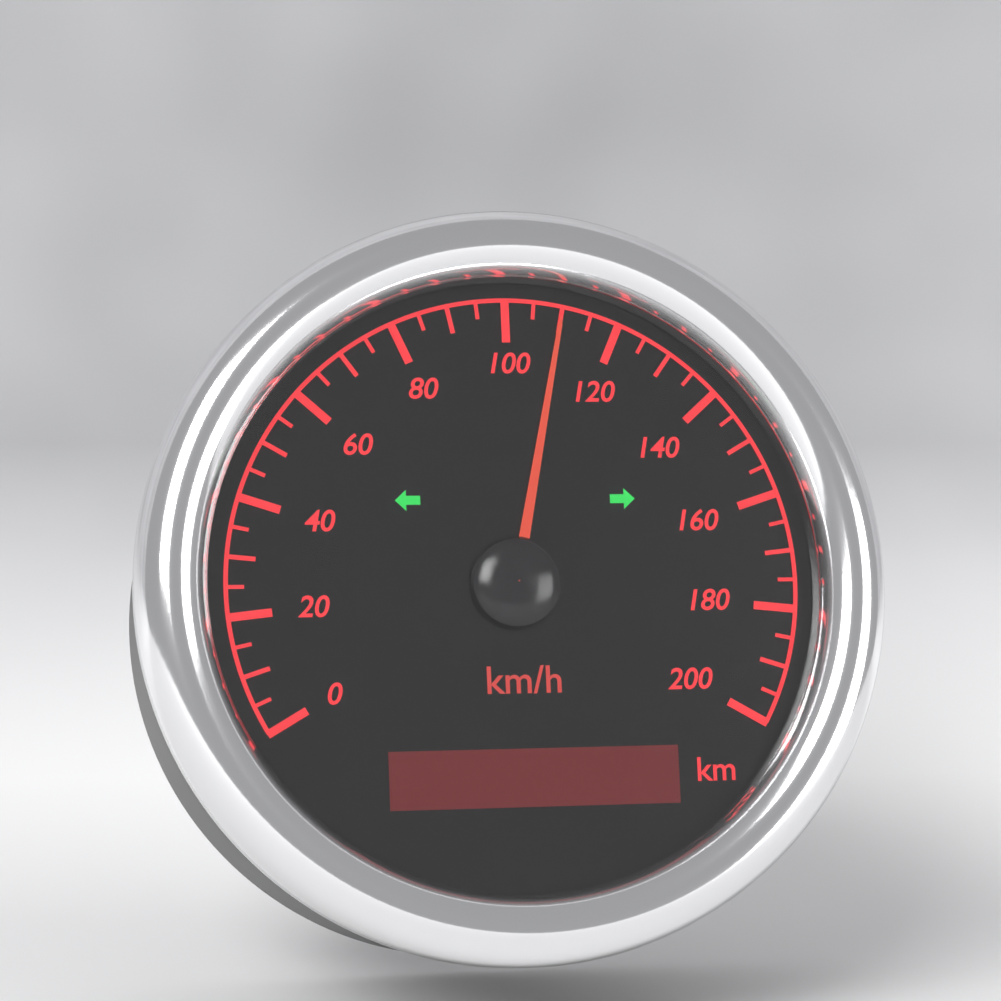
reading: 110 km/h
